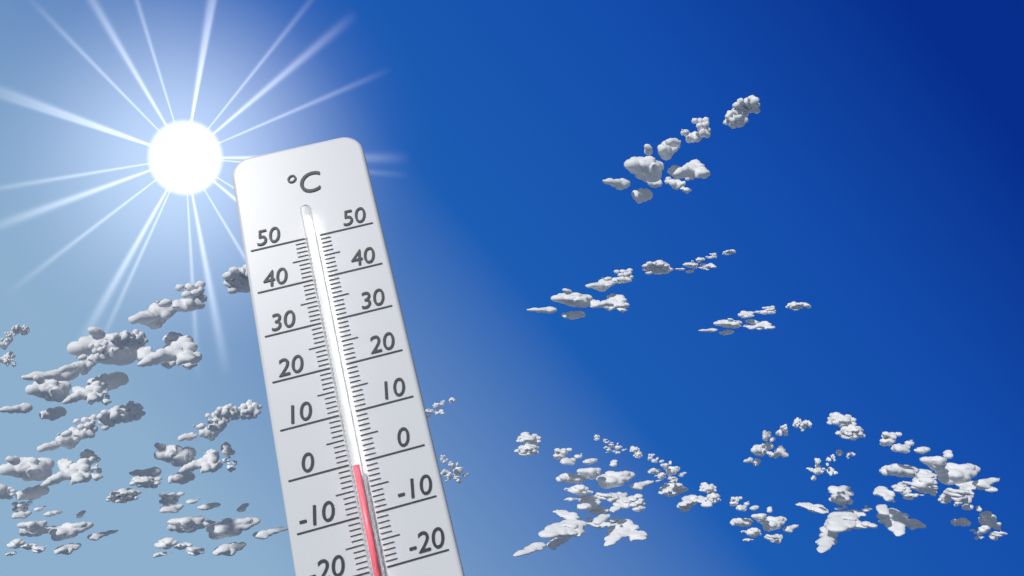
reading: -1 °C
